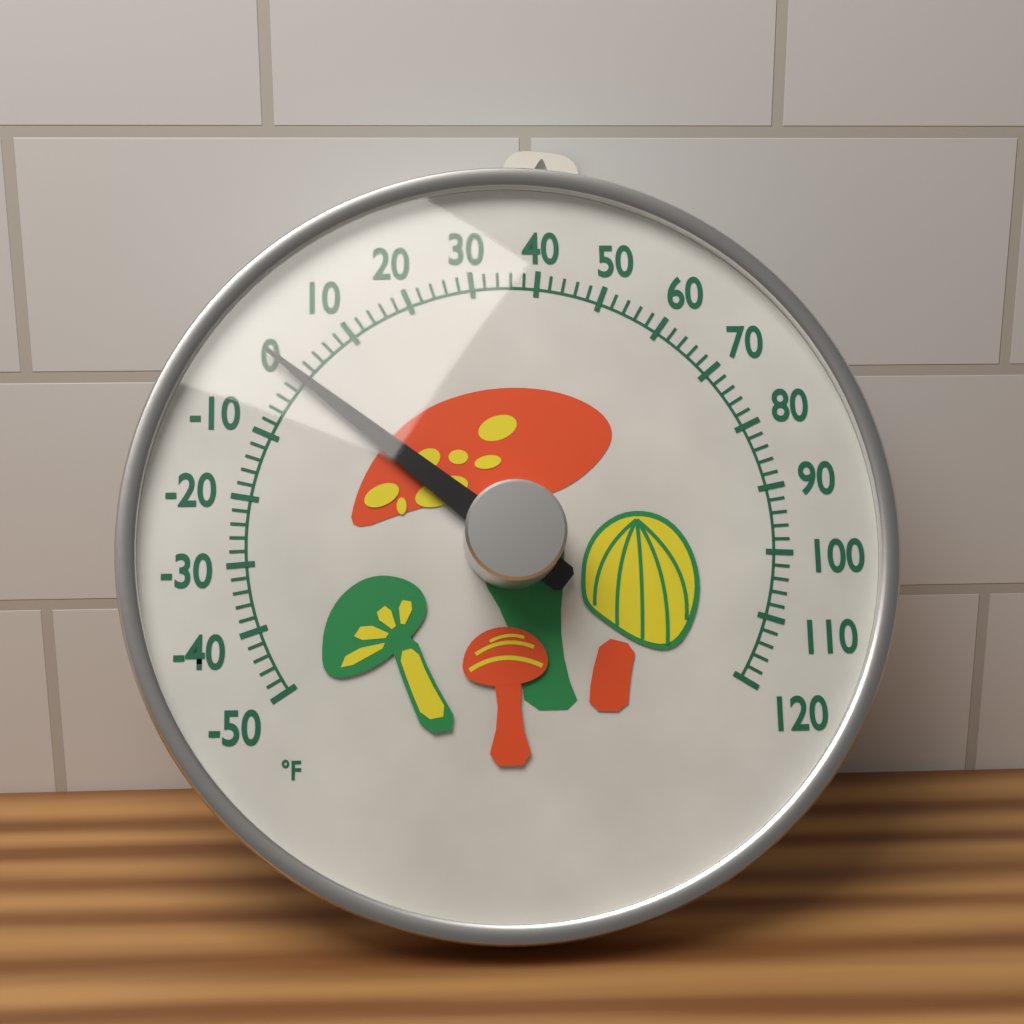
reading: 0 °F
